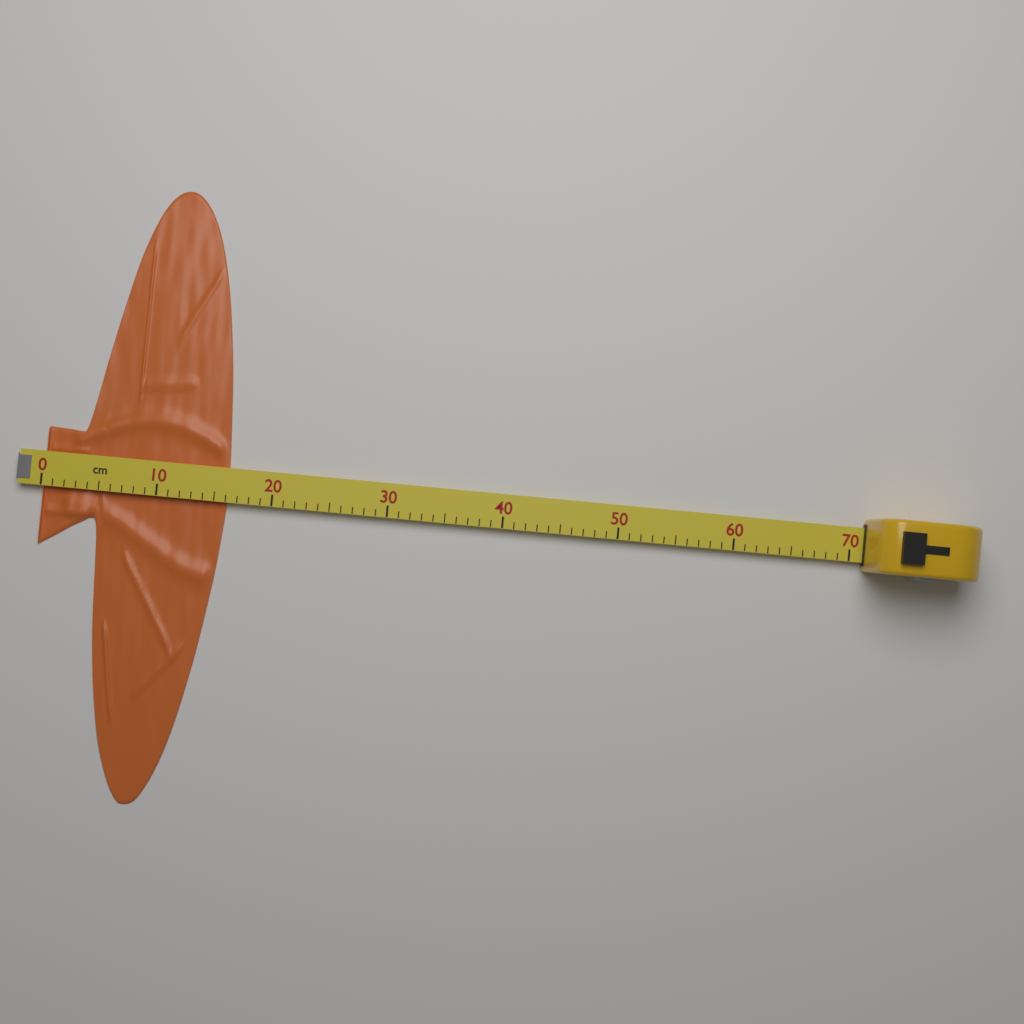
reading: 16 cm
